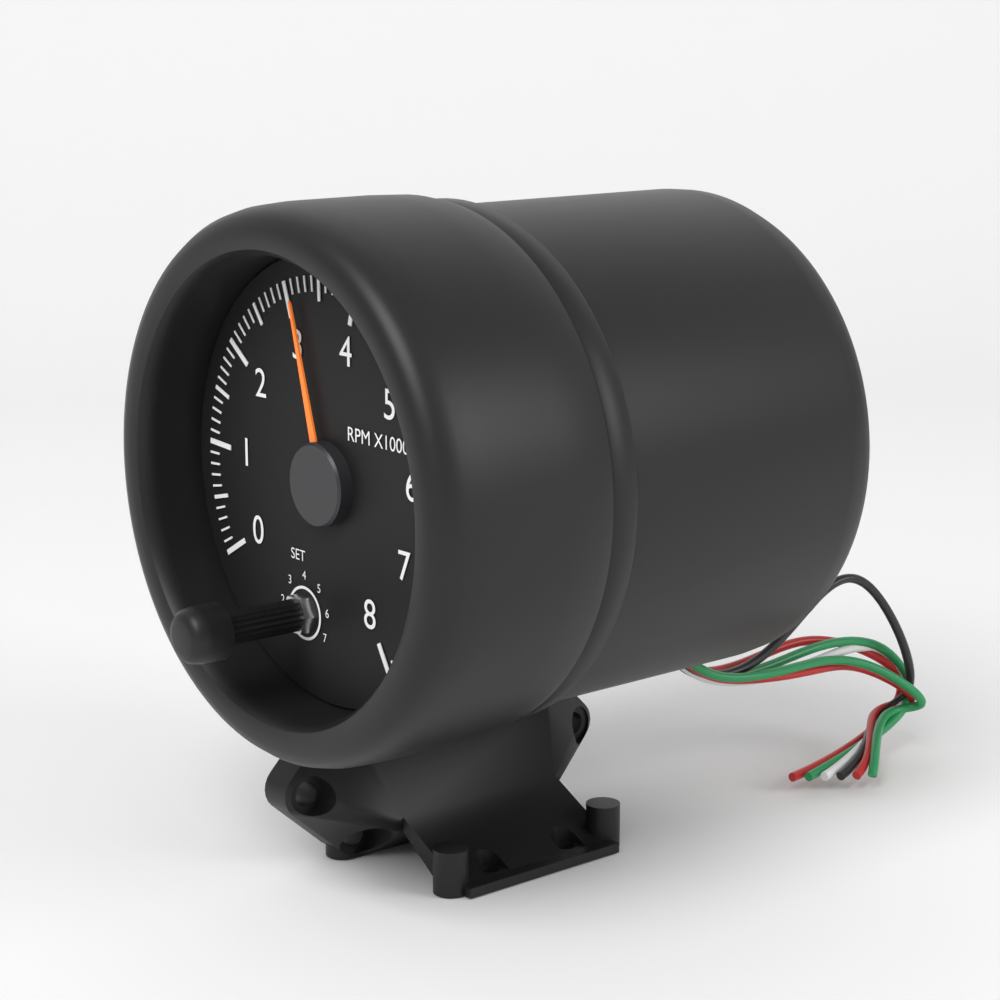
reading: 3.1 RPM x1000
